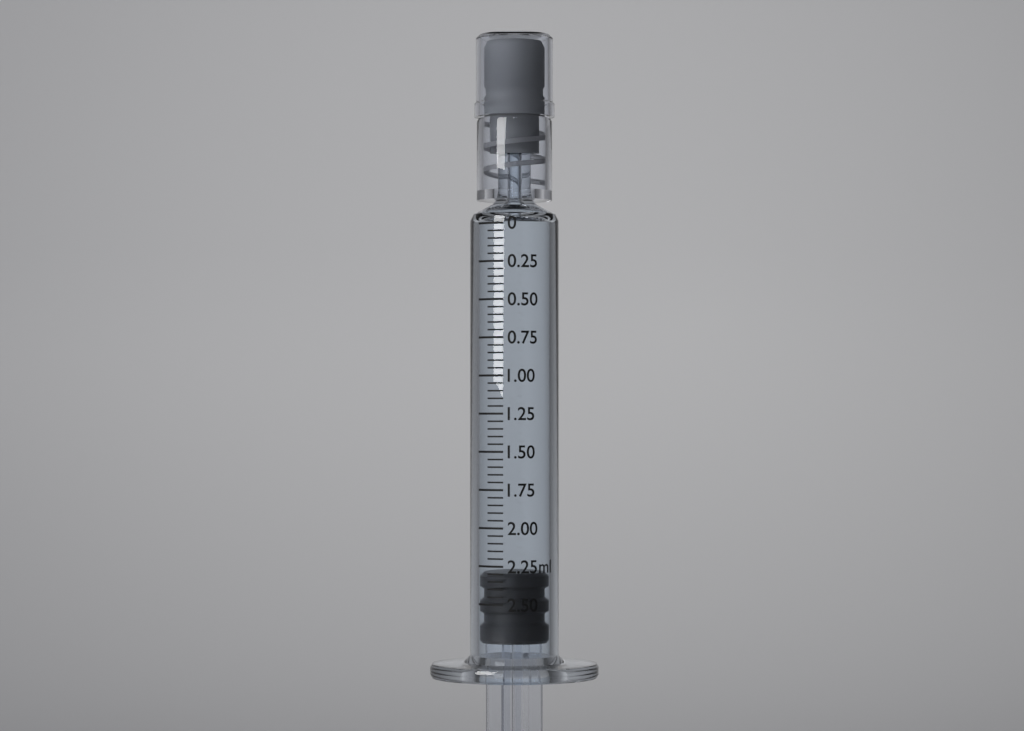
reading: 2.30 ml
